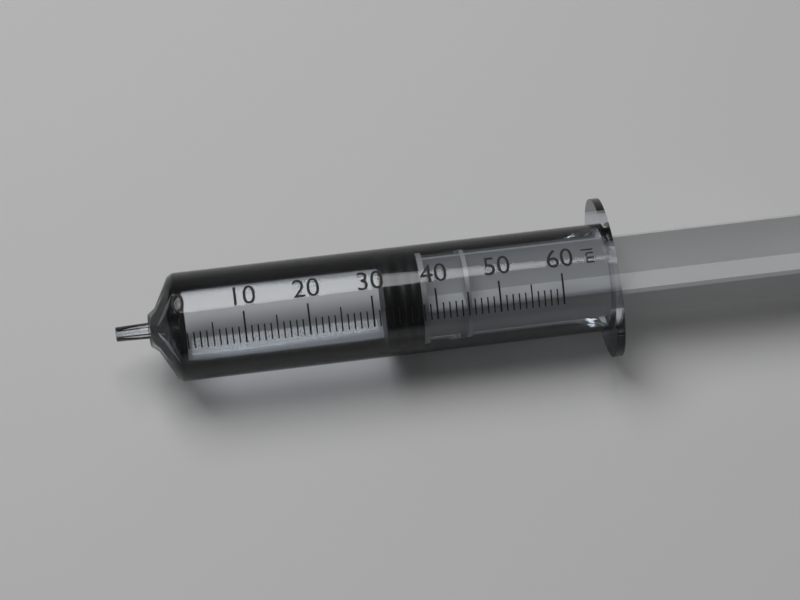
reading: 32 ml
